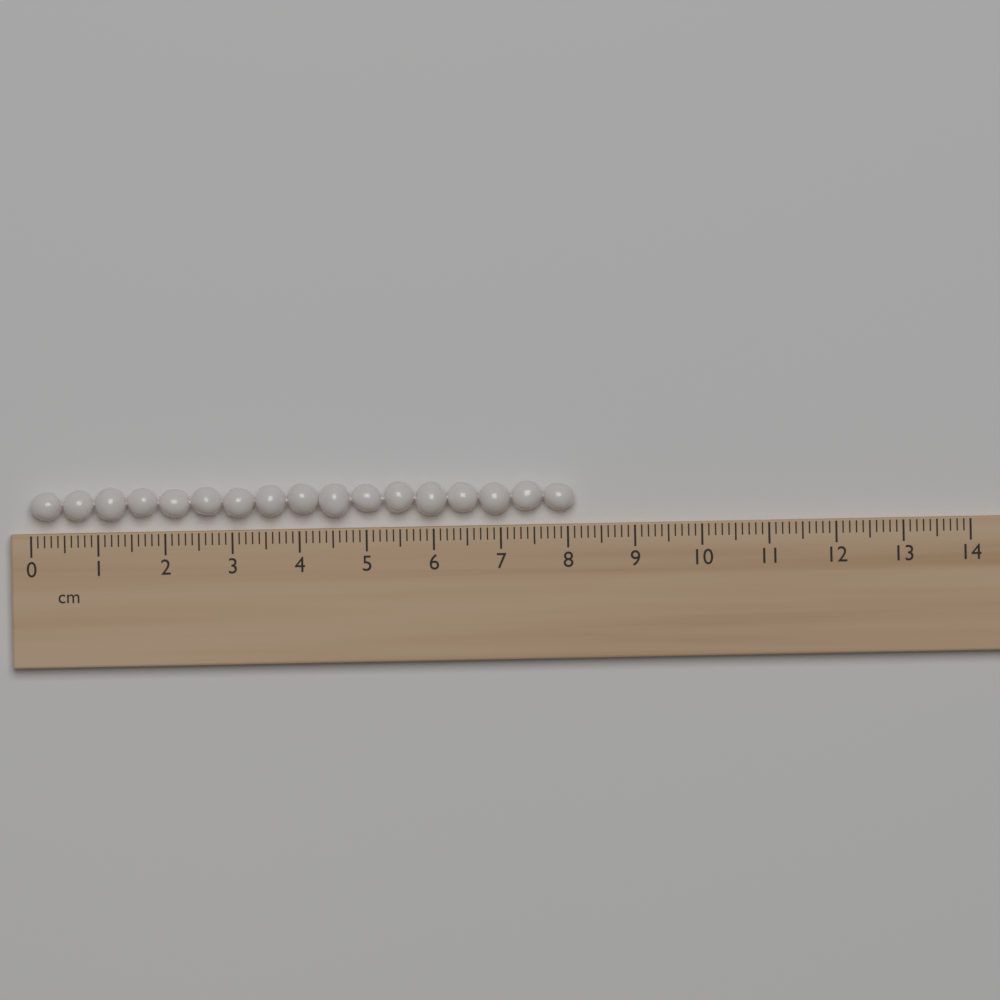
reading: 8.1 cm
